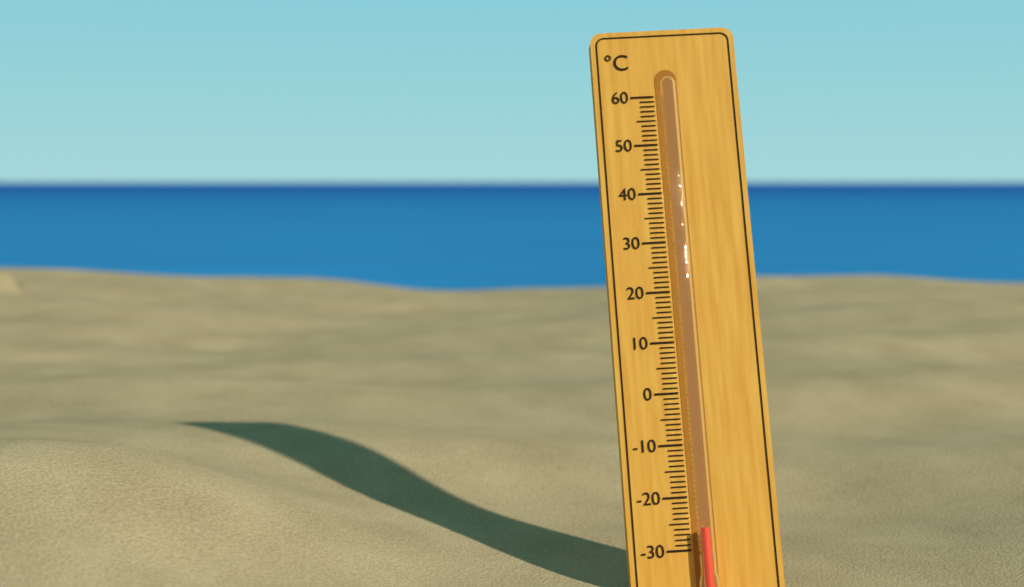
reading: -26 °C
